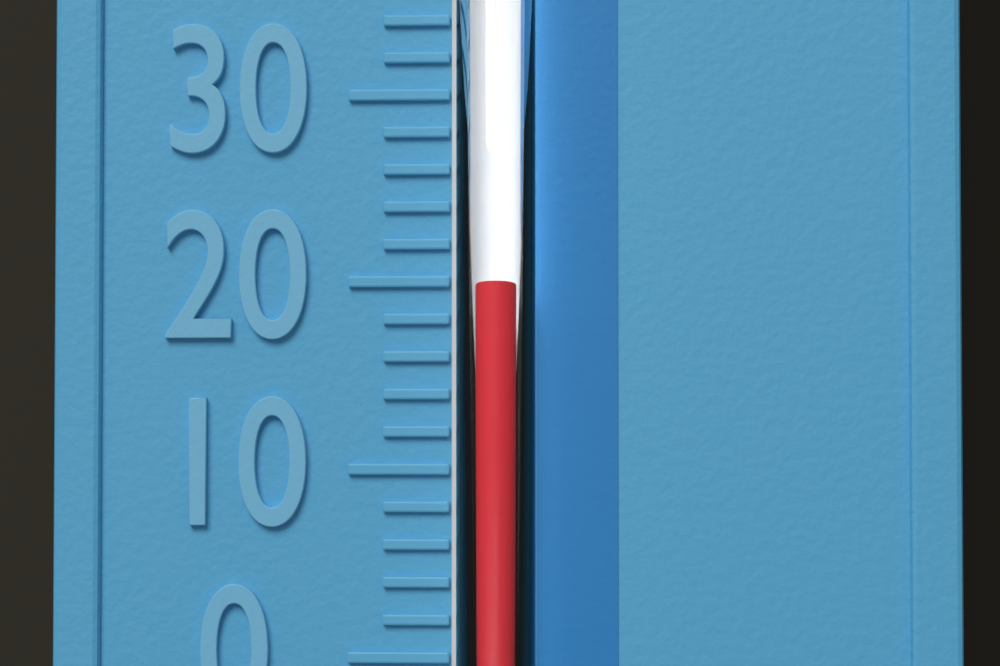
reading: 20 °F
